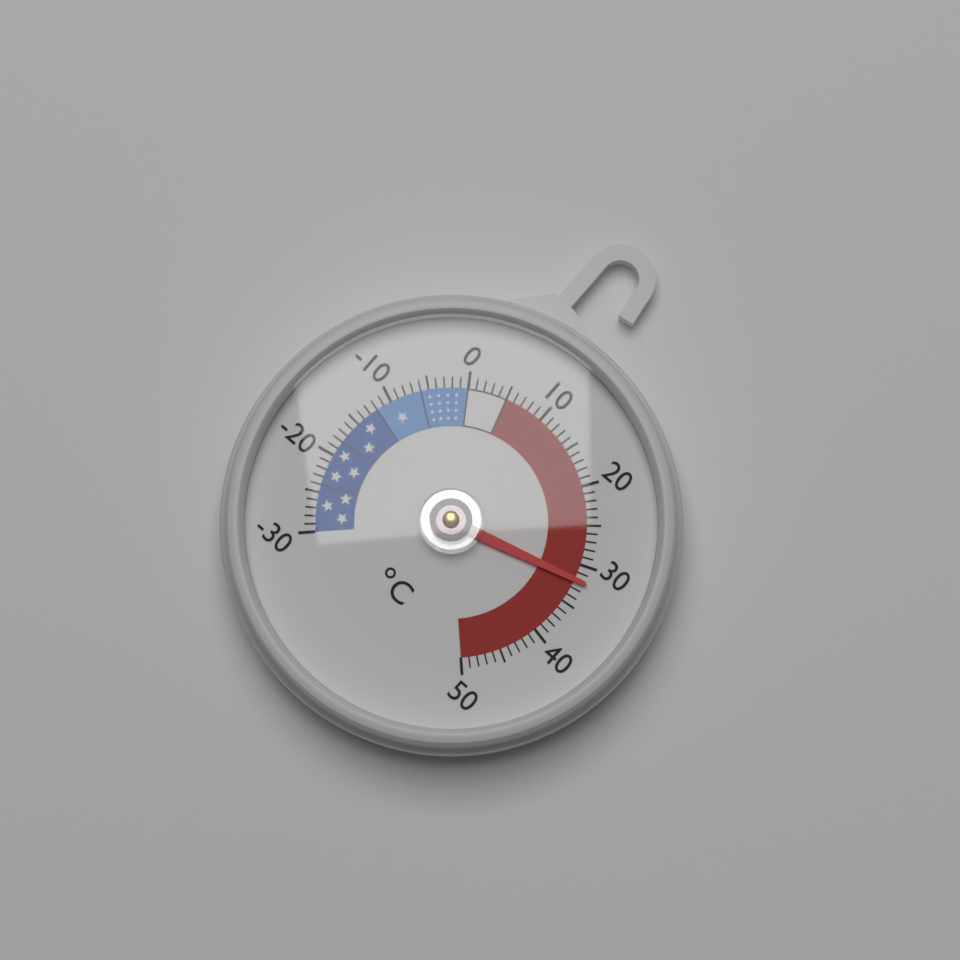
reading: 32 °C
